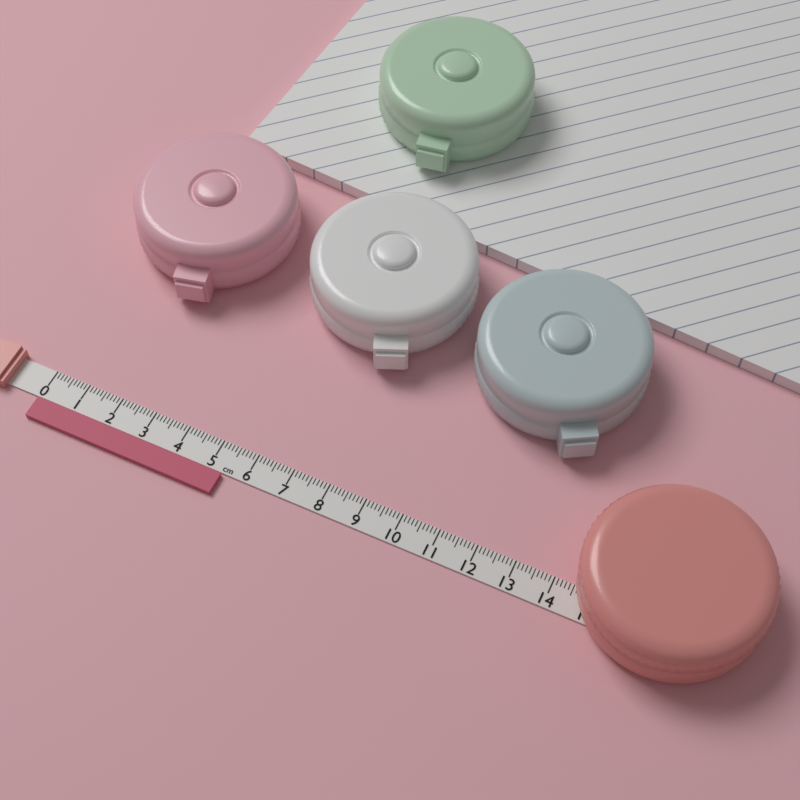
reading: 5.4 cm
